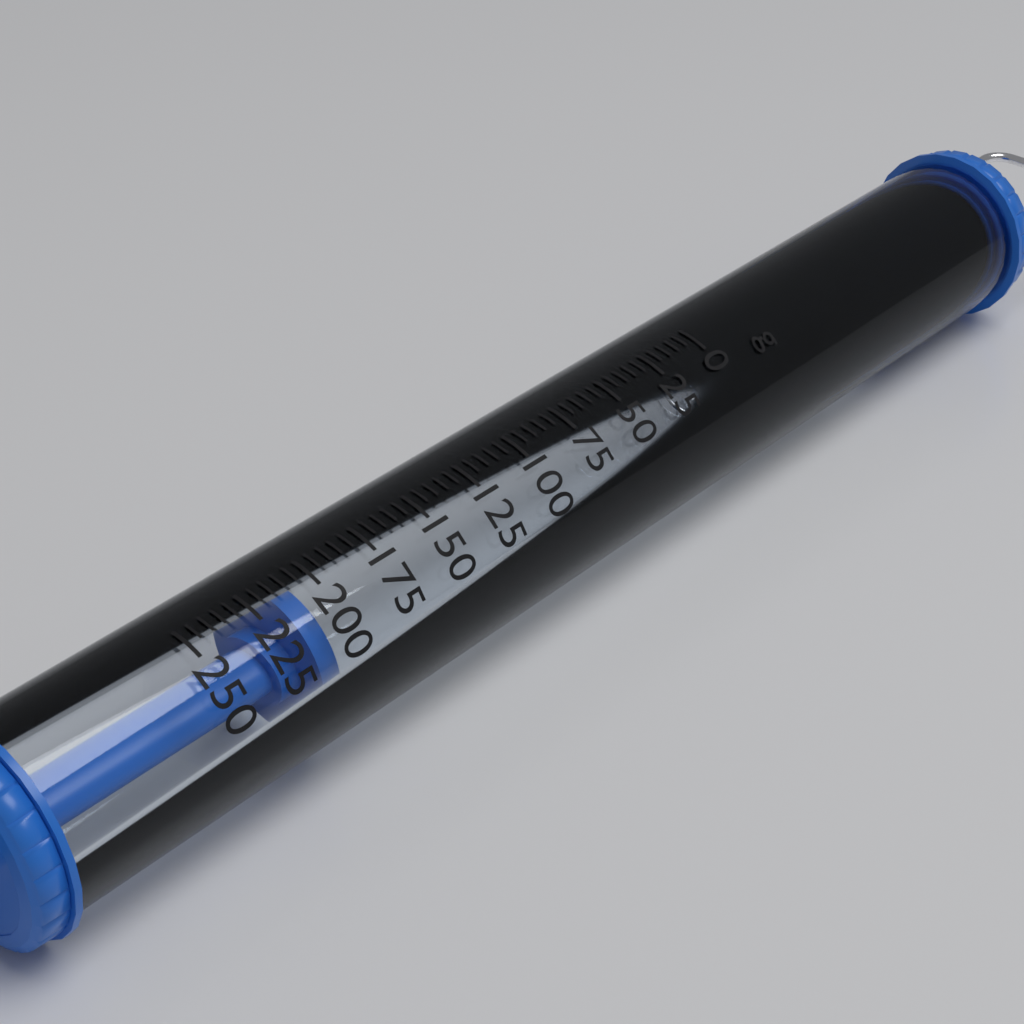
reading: 205 g
